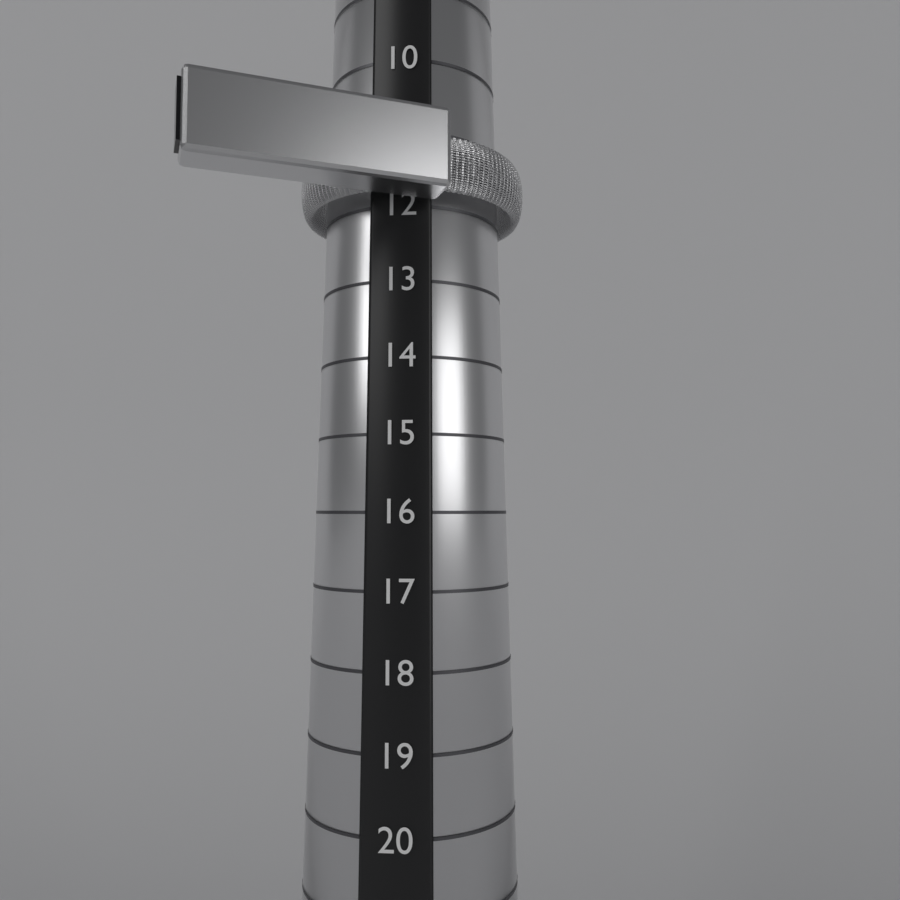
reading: 12 (no unit)
